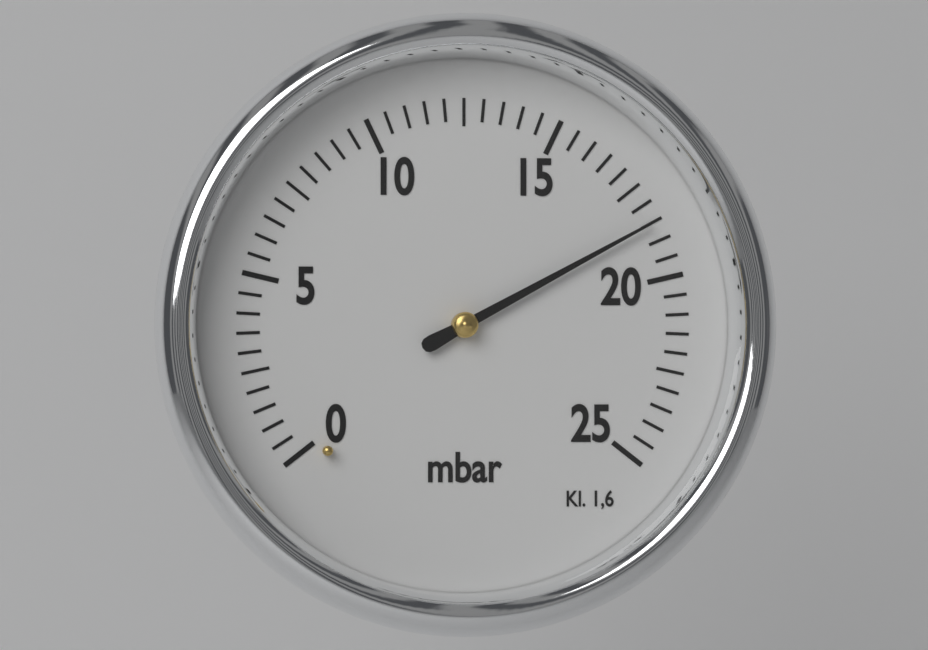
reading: 18.5 mbar
